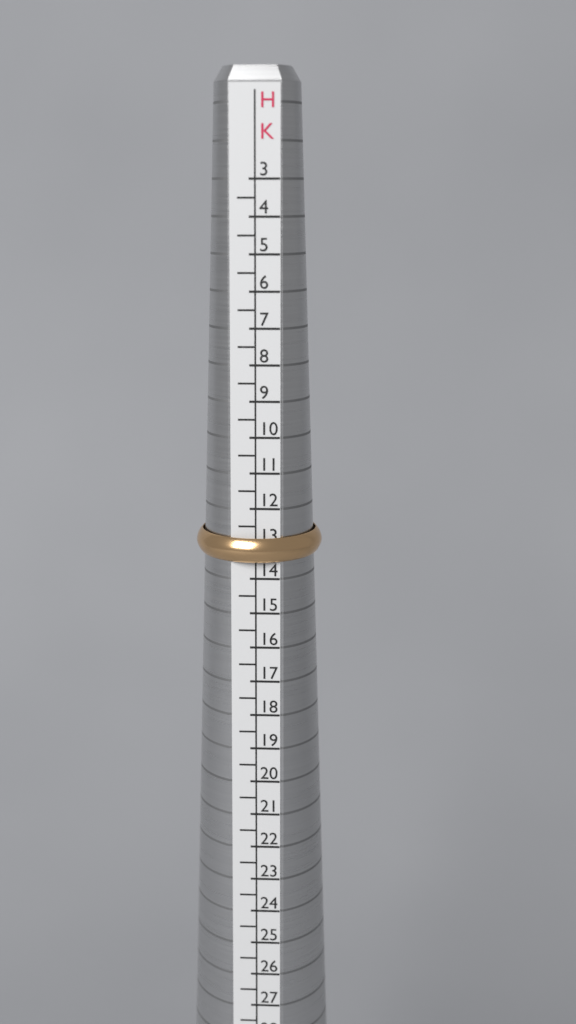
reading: 13.5 HK
